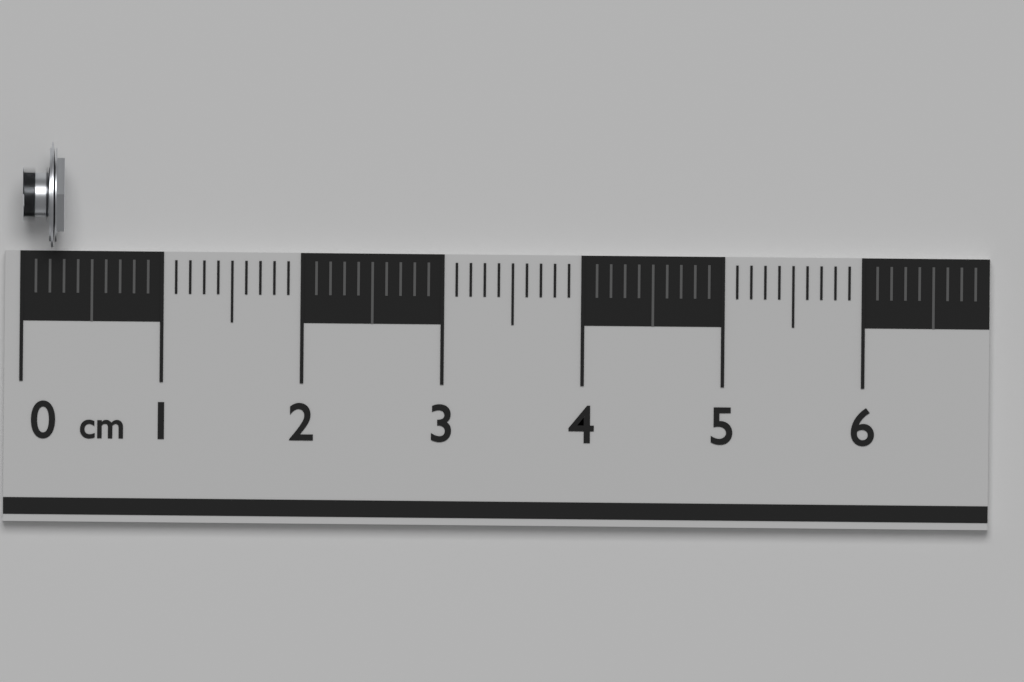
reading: 0.3 cm
